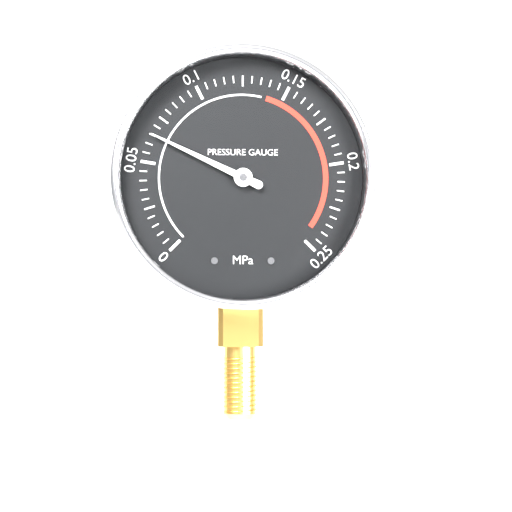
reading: 0.065 MPa
